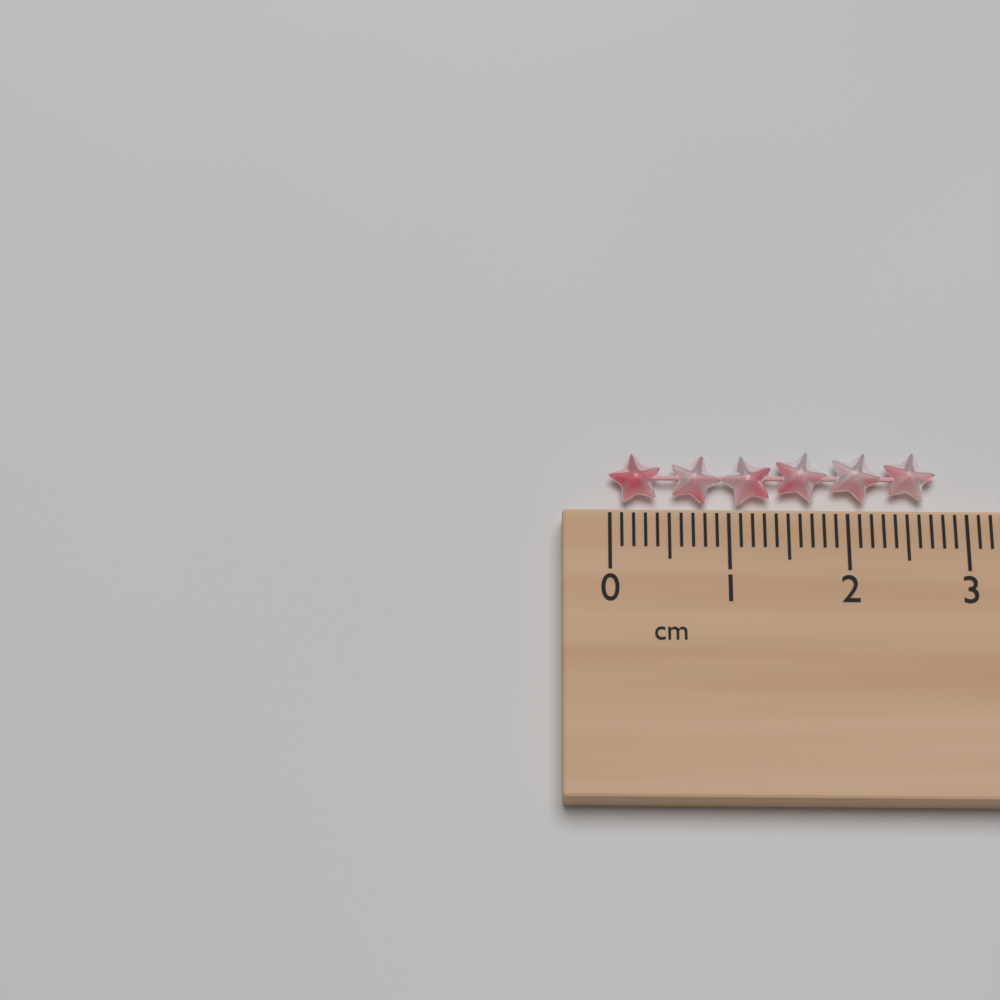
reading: 2.8 cm
